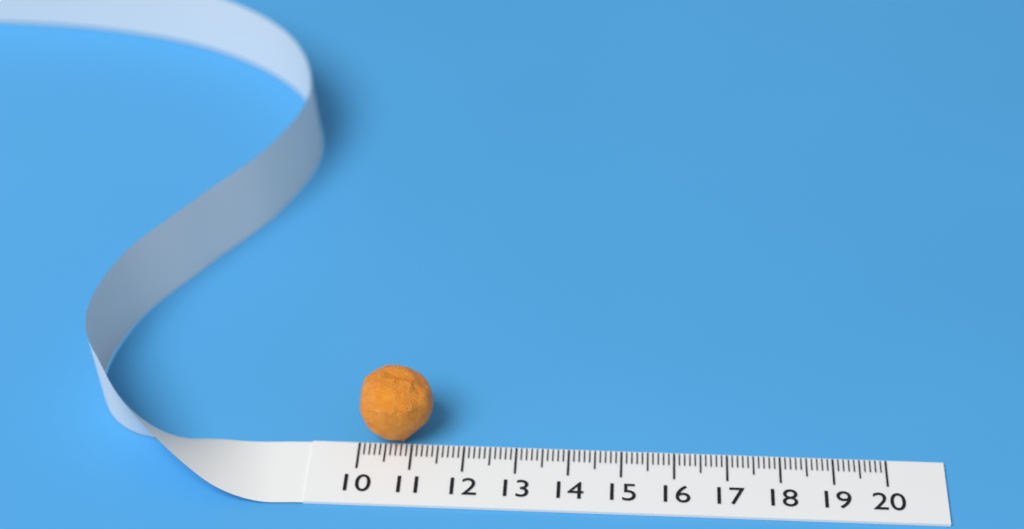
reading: 11.4 (no unit)
